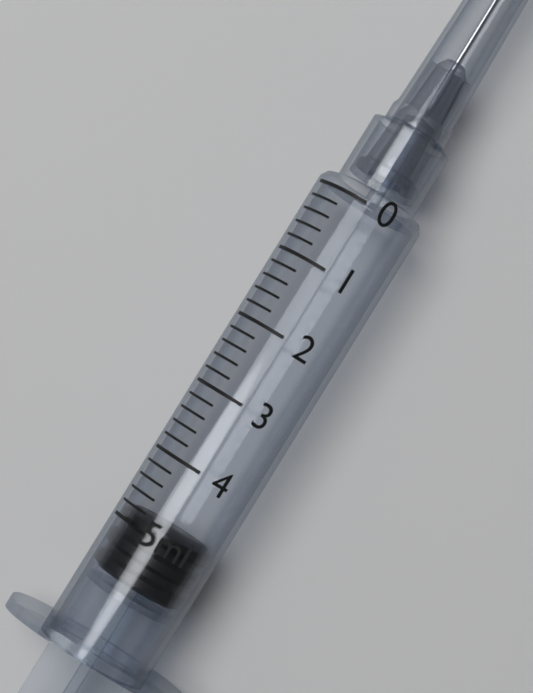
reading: 4.8 ml
